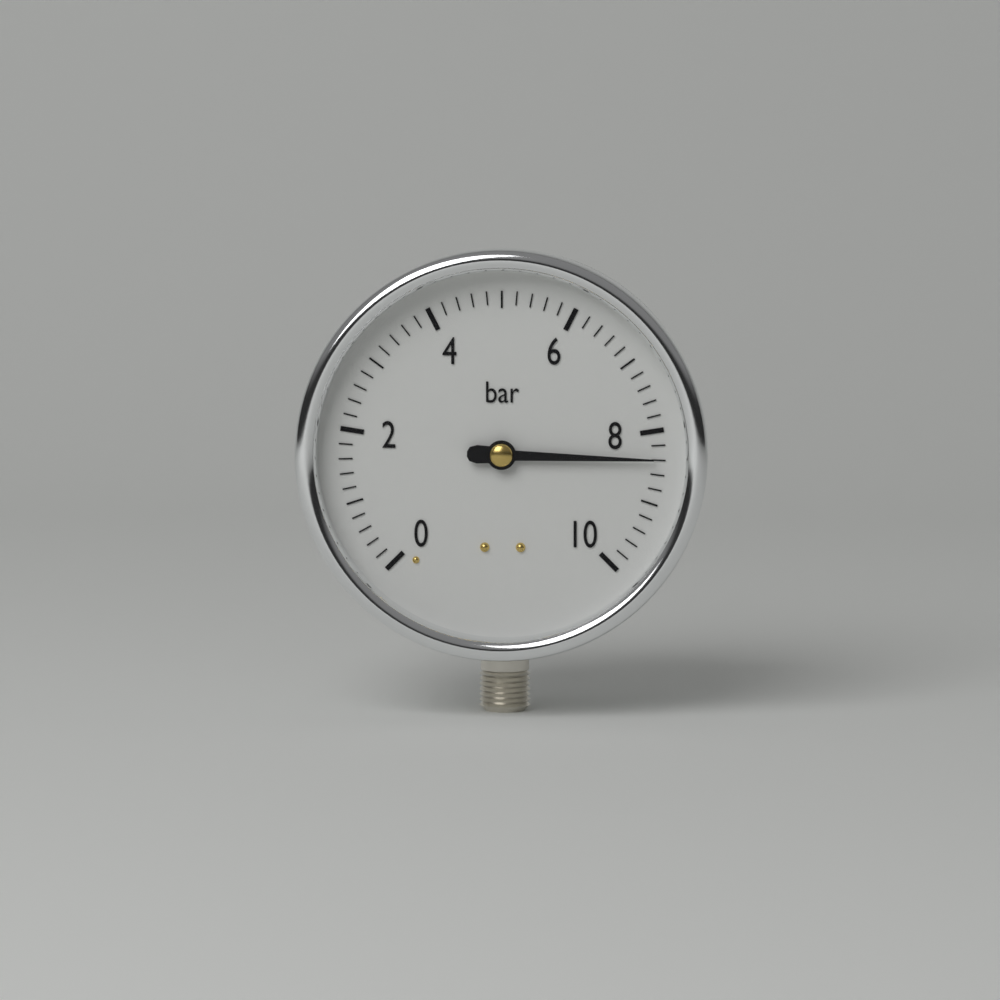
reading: 8.4 bar
